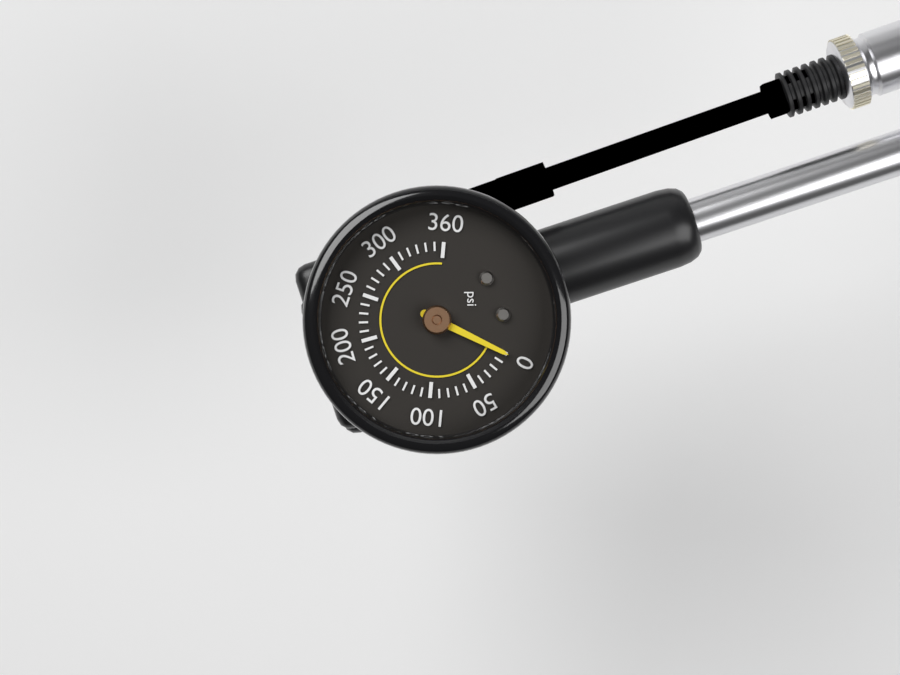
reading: 0 psi
